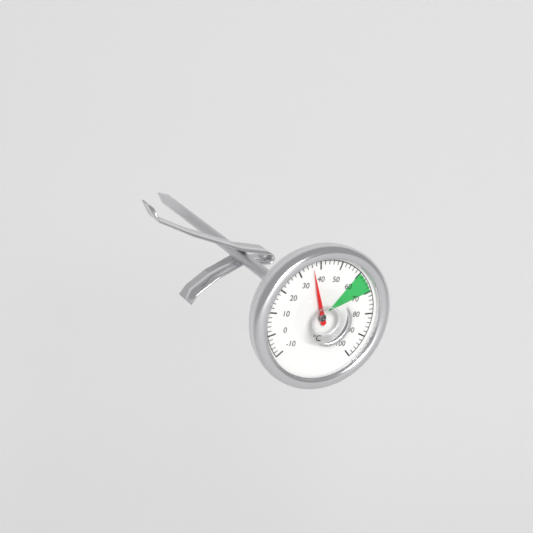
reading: 36 °C
